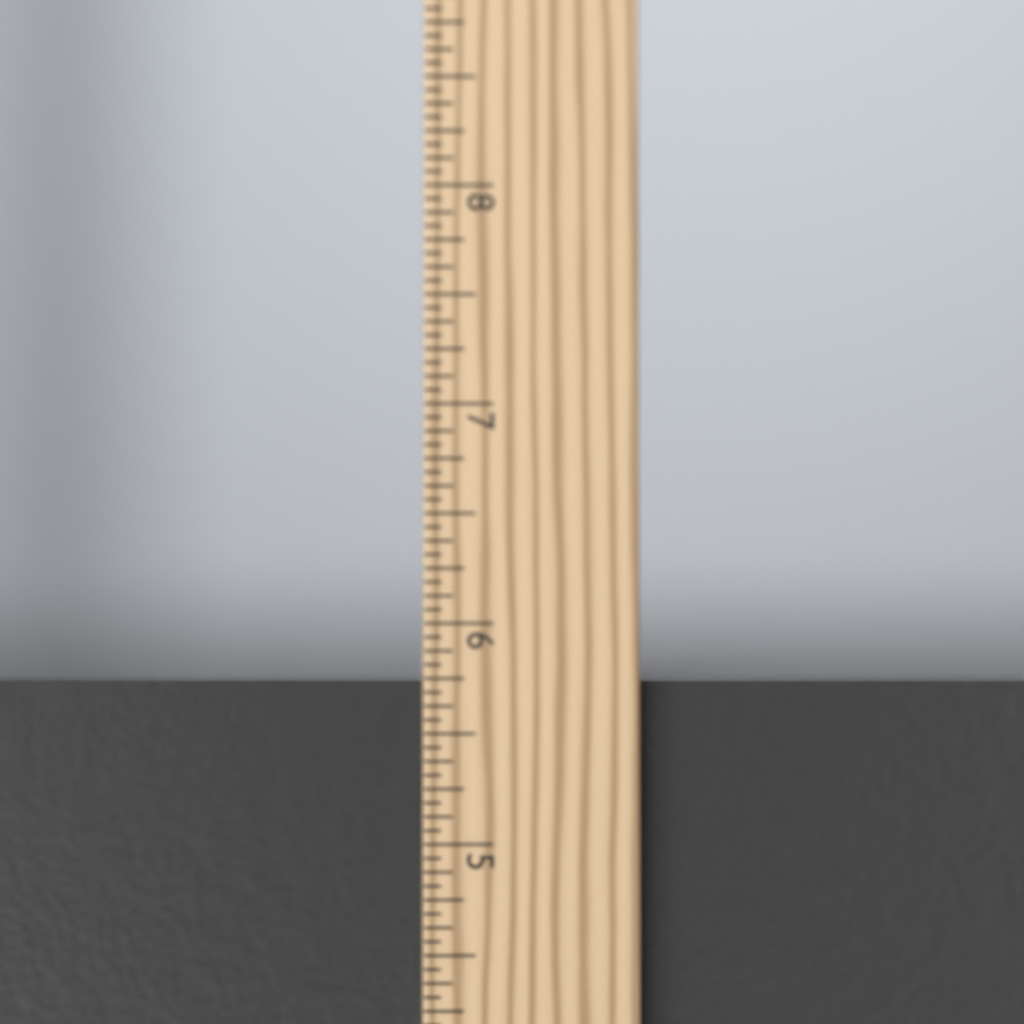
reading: 5.7500 in
